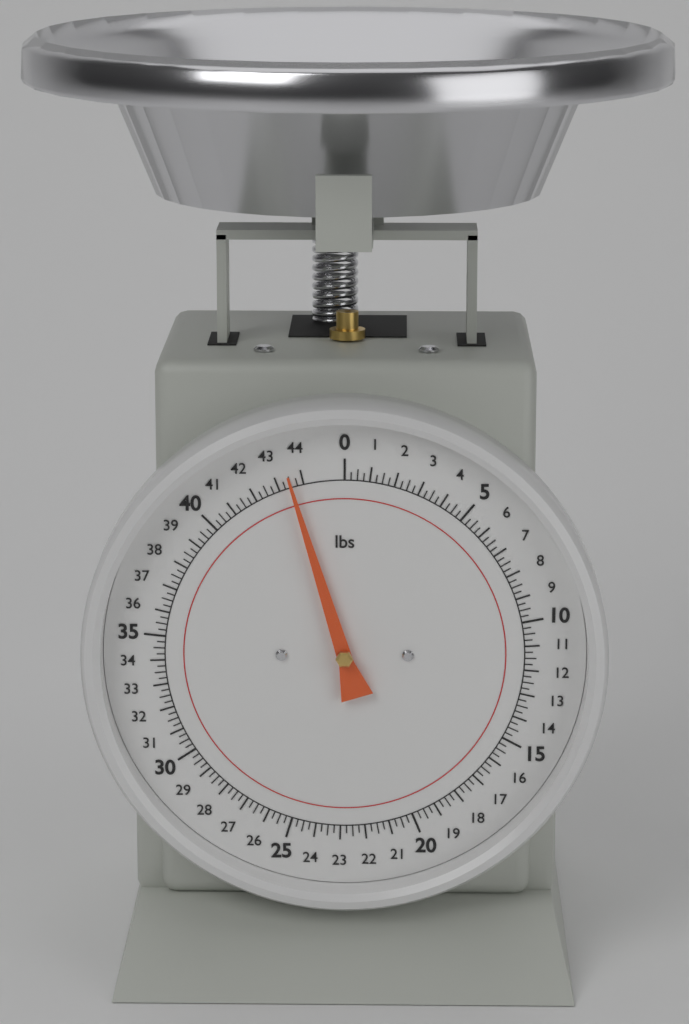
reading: 43.50 lbs
